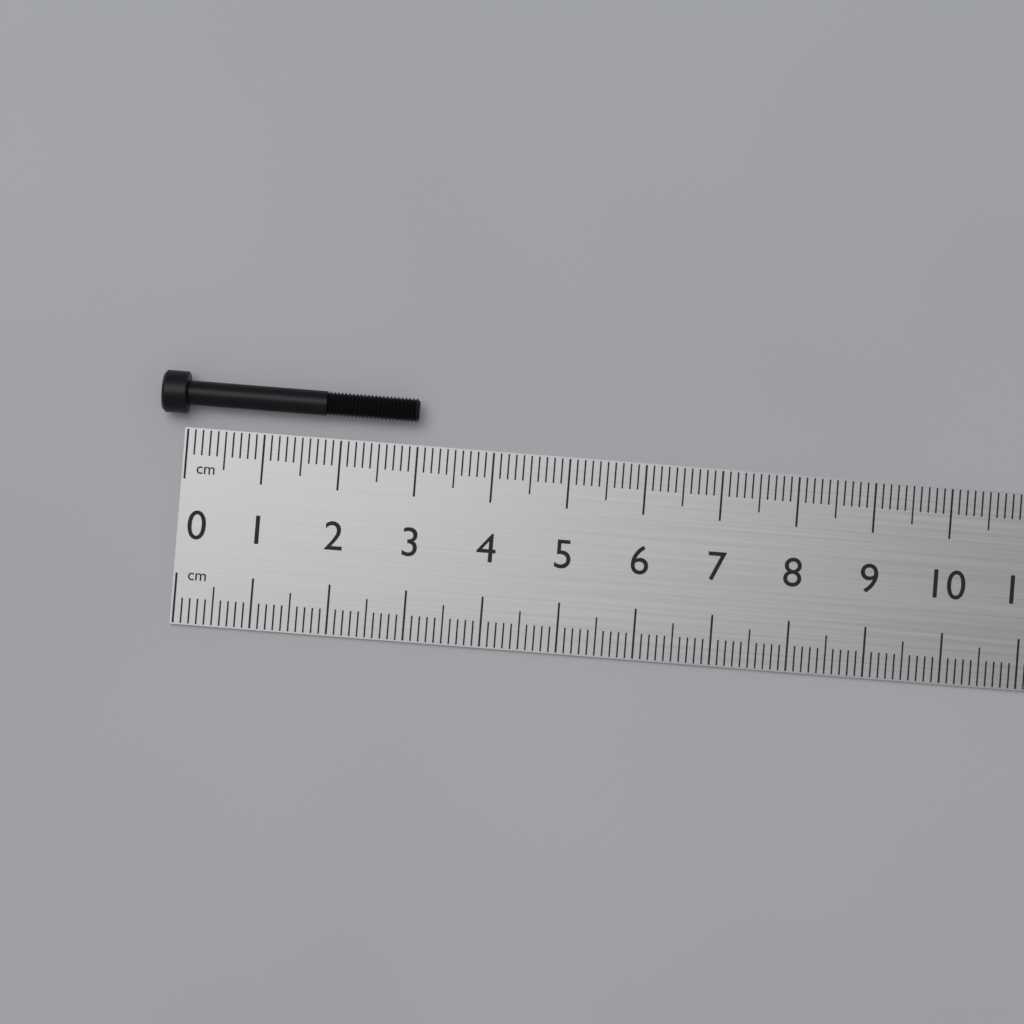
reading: 3.0 cm
